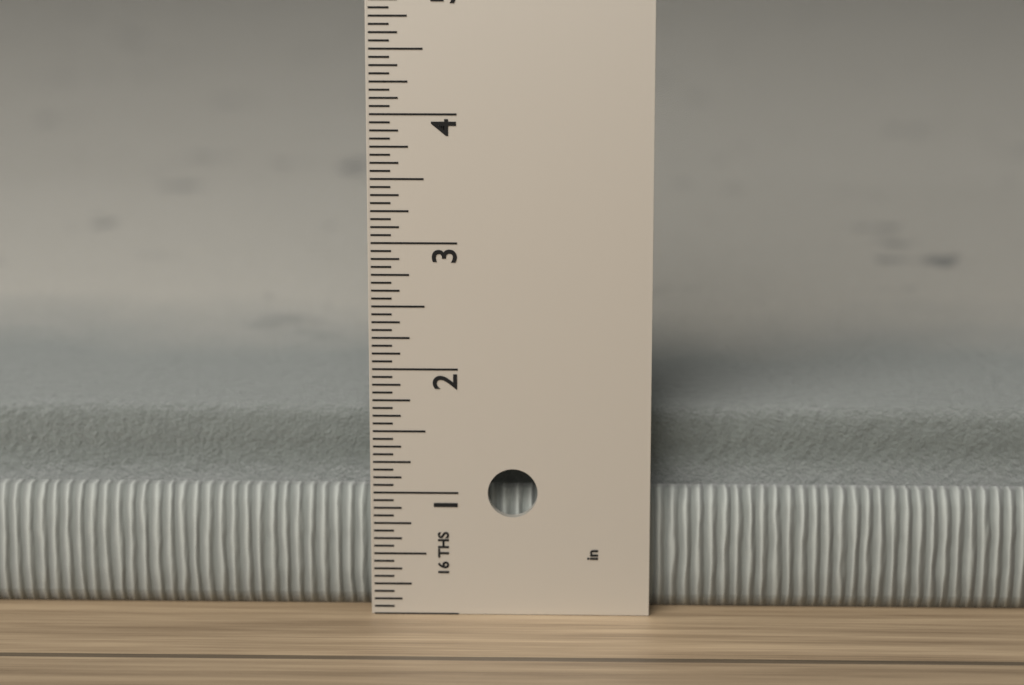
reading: 1.5625 in
